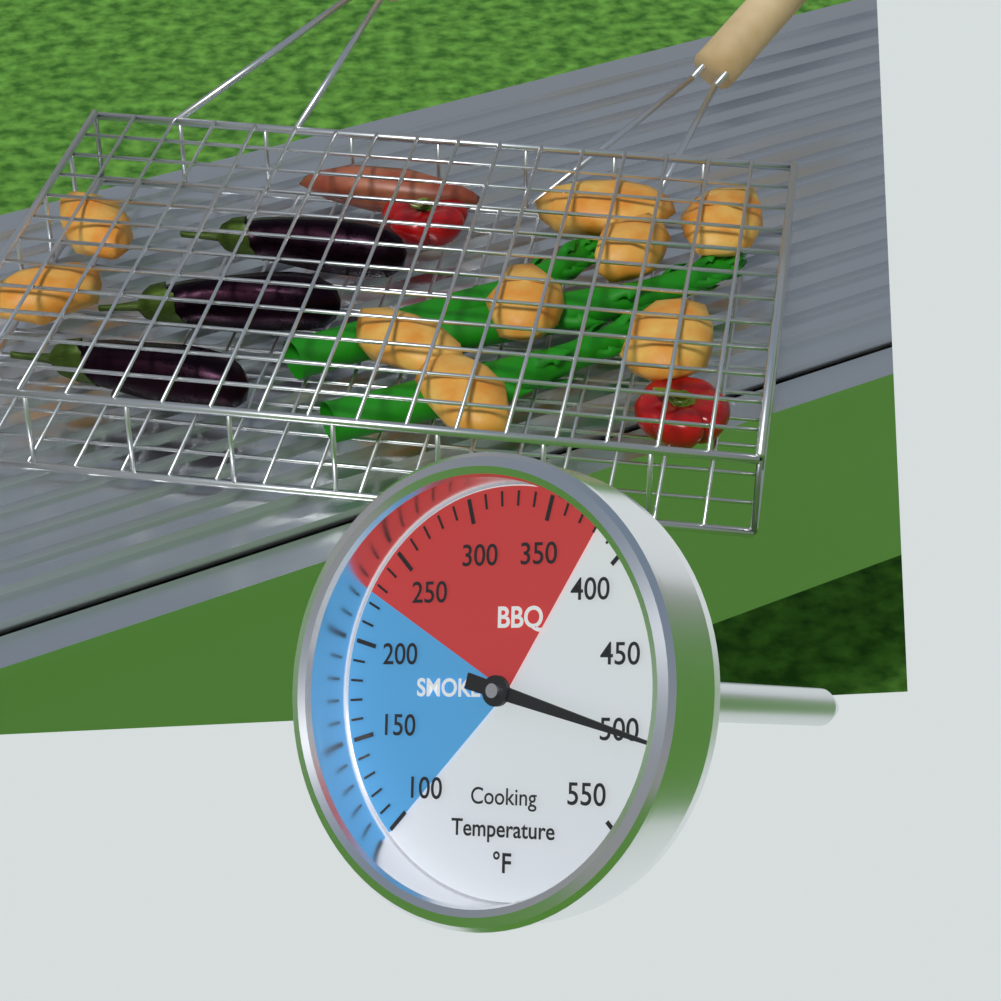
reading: 500 °F
